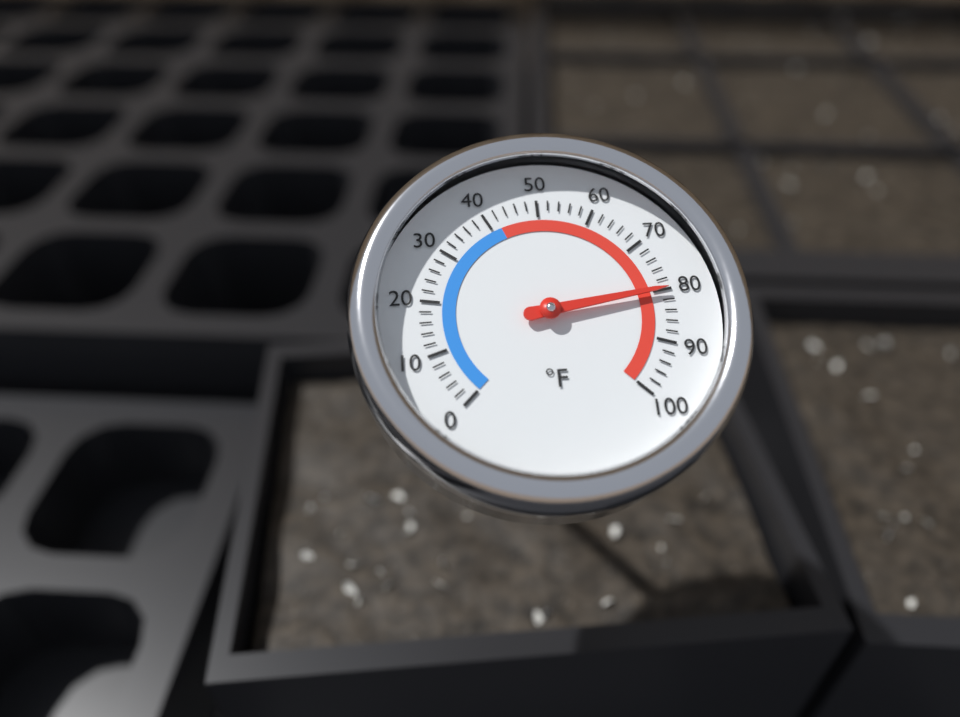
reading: 80 °F
